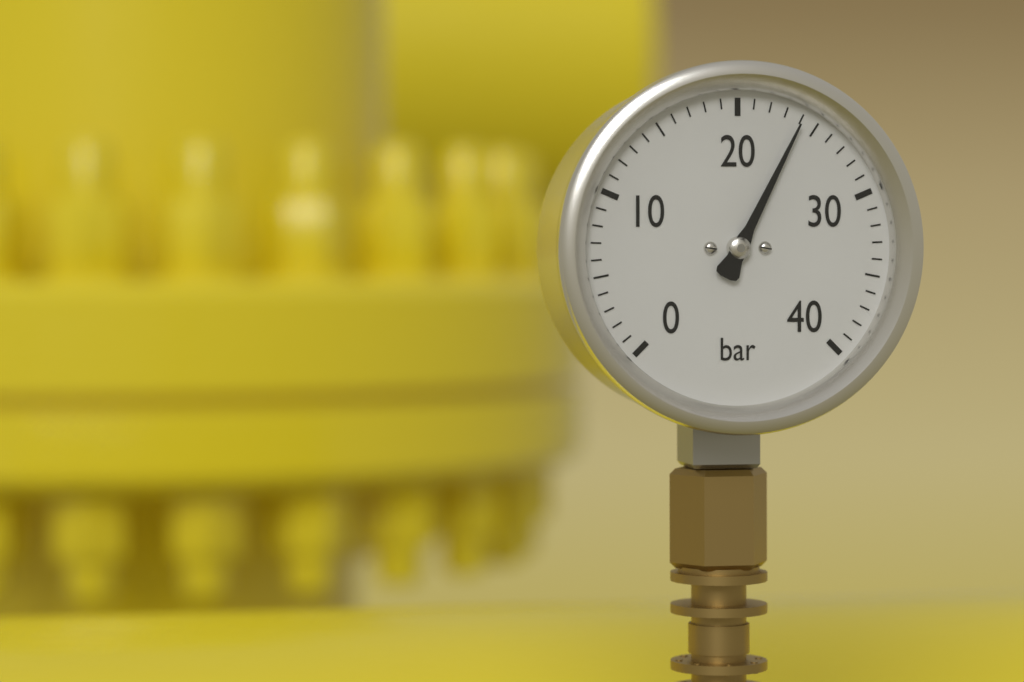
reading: 24 bar
